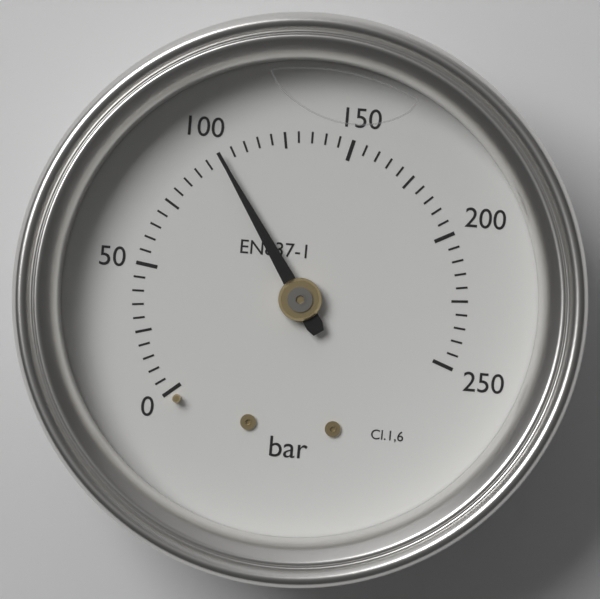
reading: 100 bar
